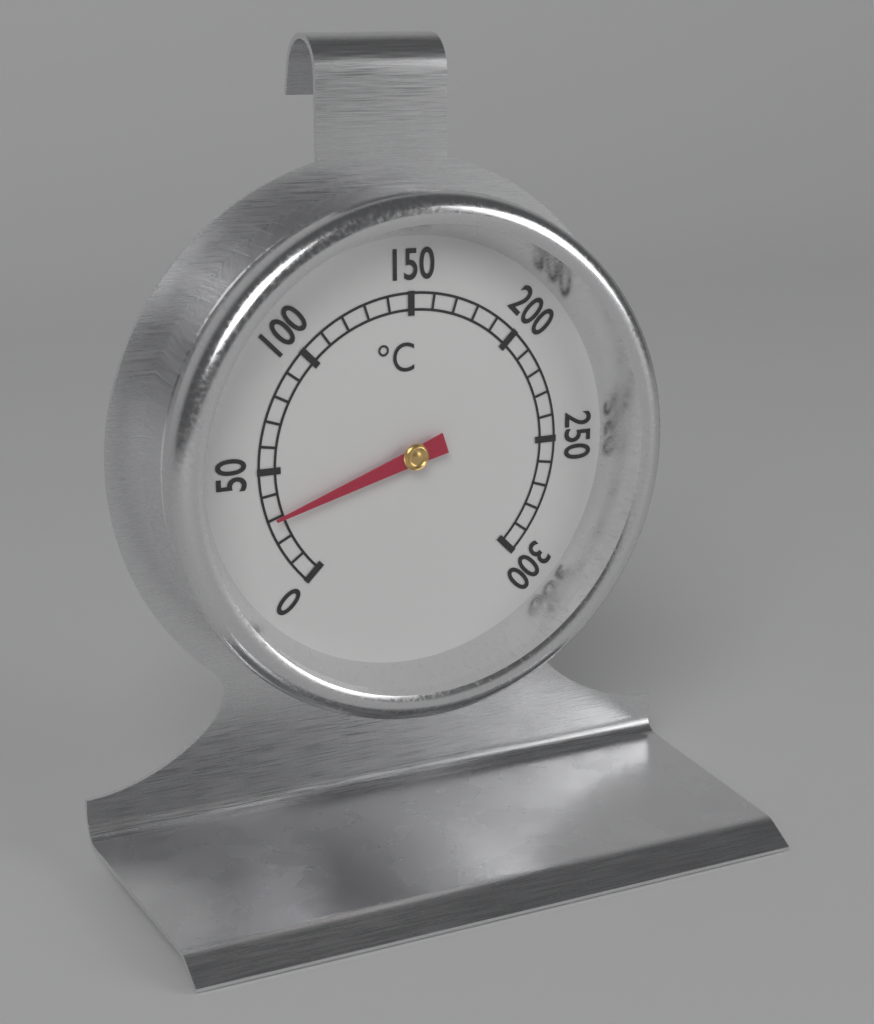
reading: 30 °C
